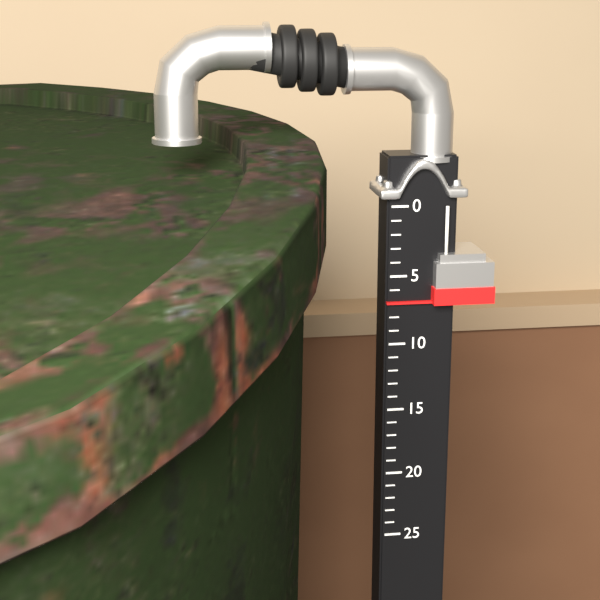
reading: 7 (no unit)
